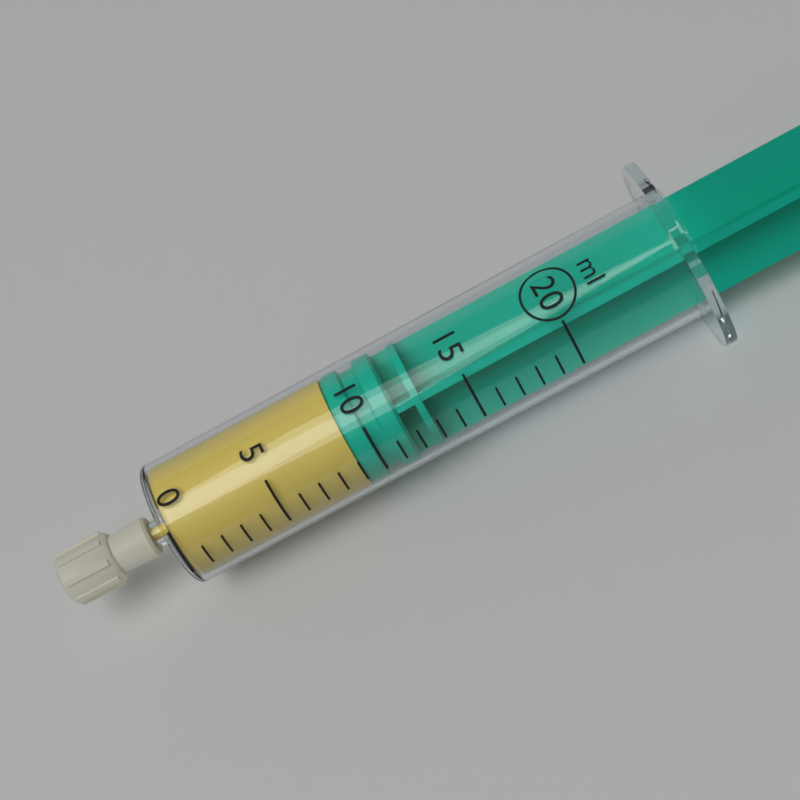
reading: 9 ml
